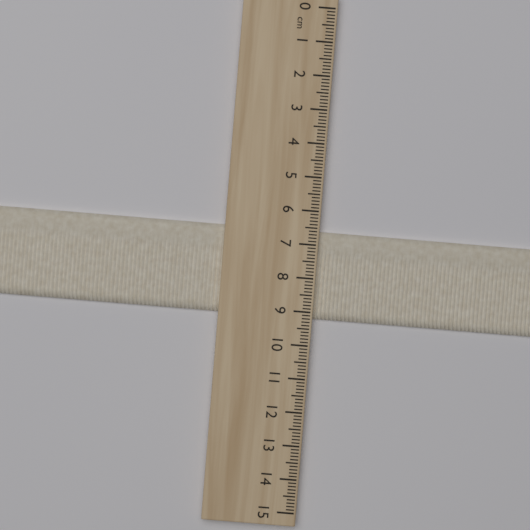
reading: 9.2 cm
